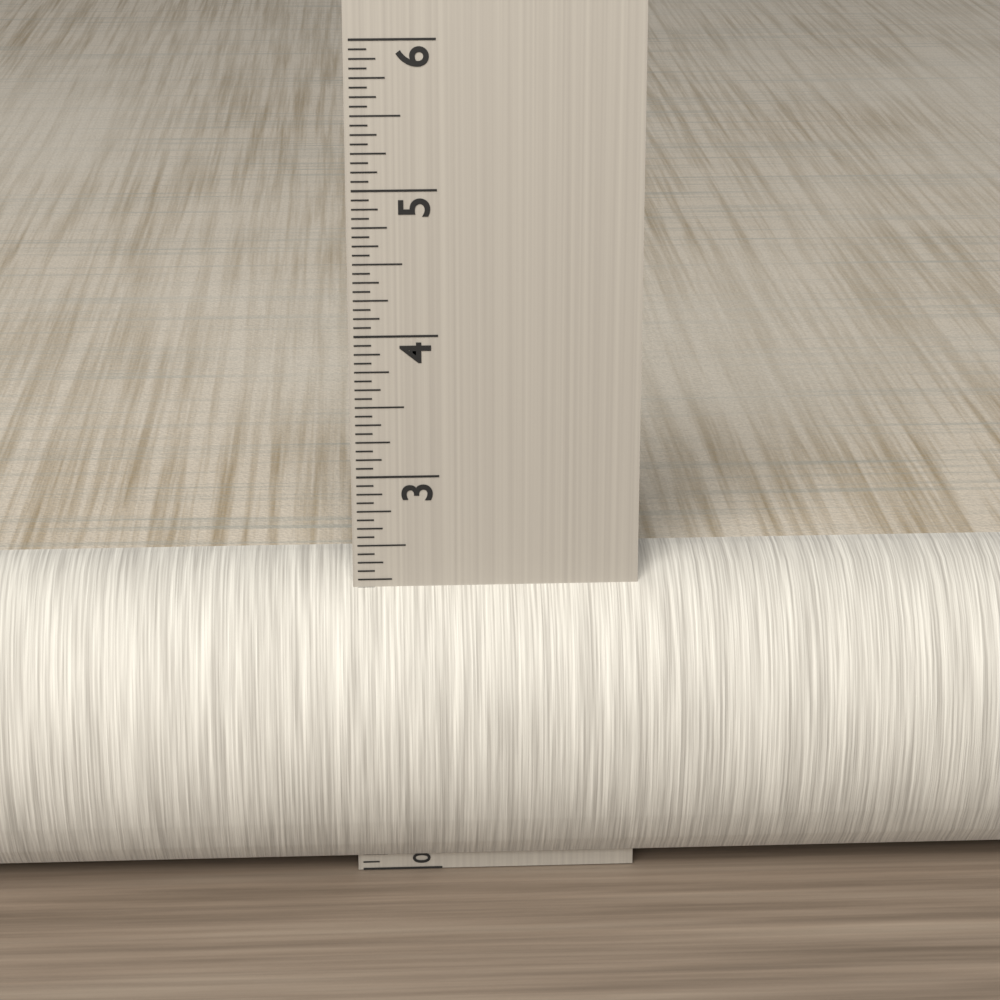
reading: 2.3125 in
